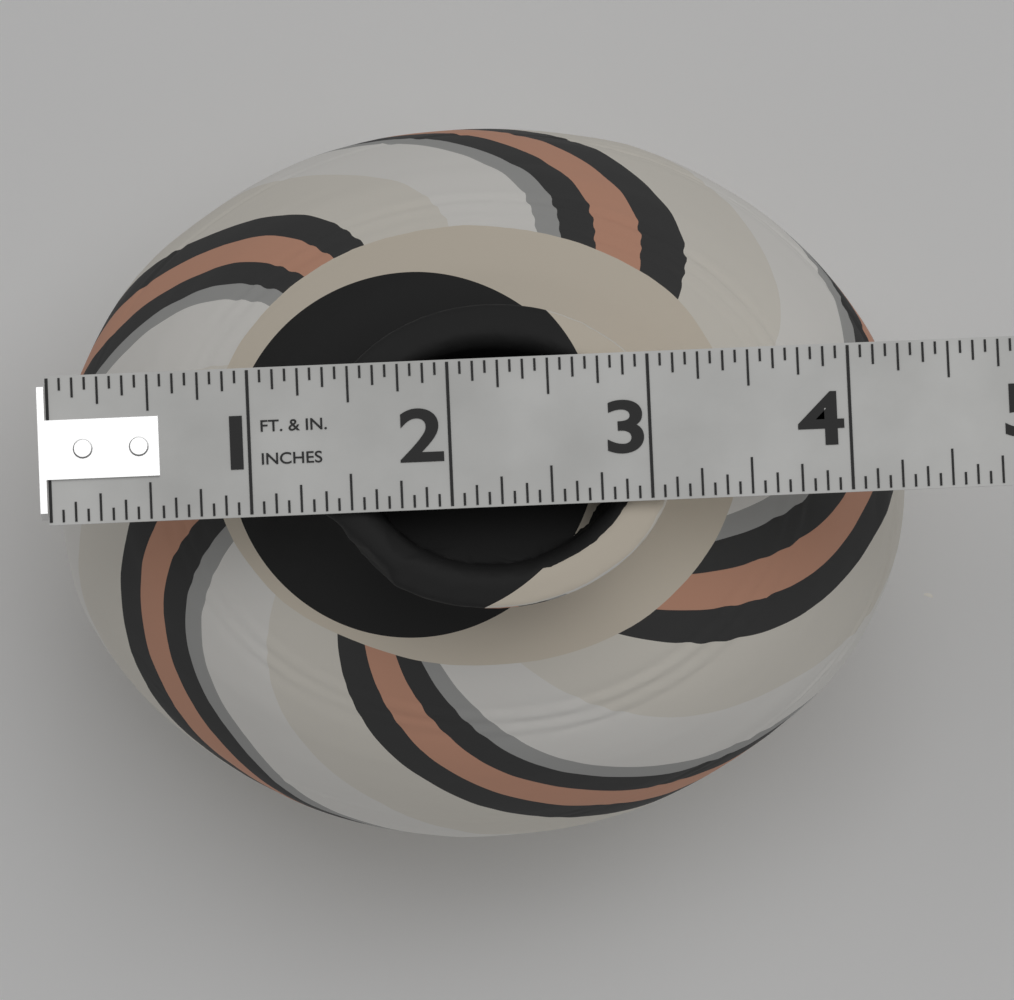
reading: 4.3750 in
